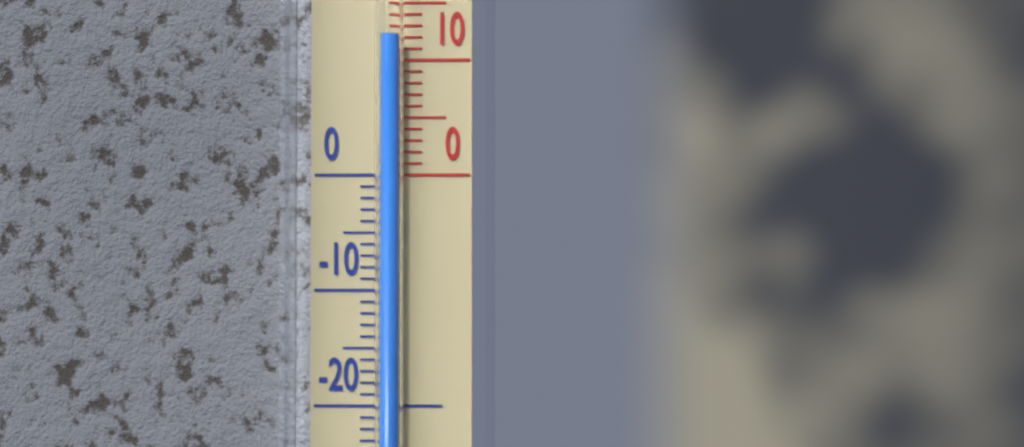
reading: 12 °C
